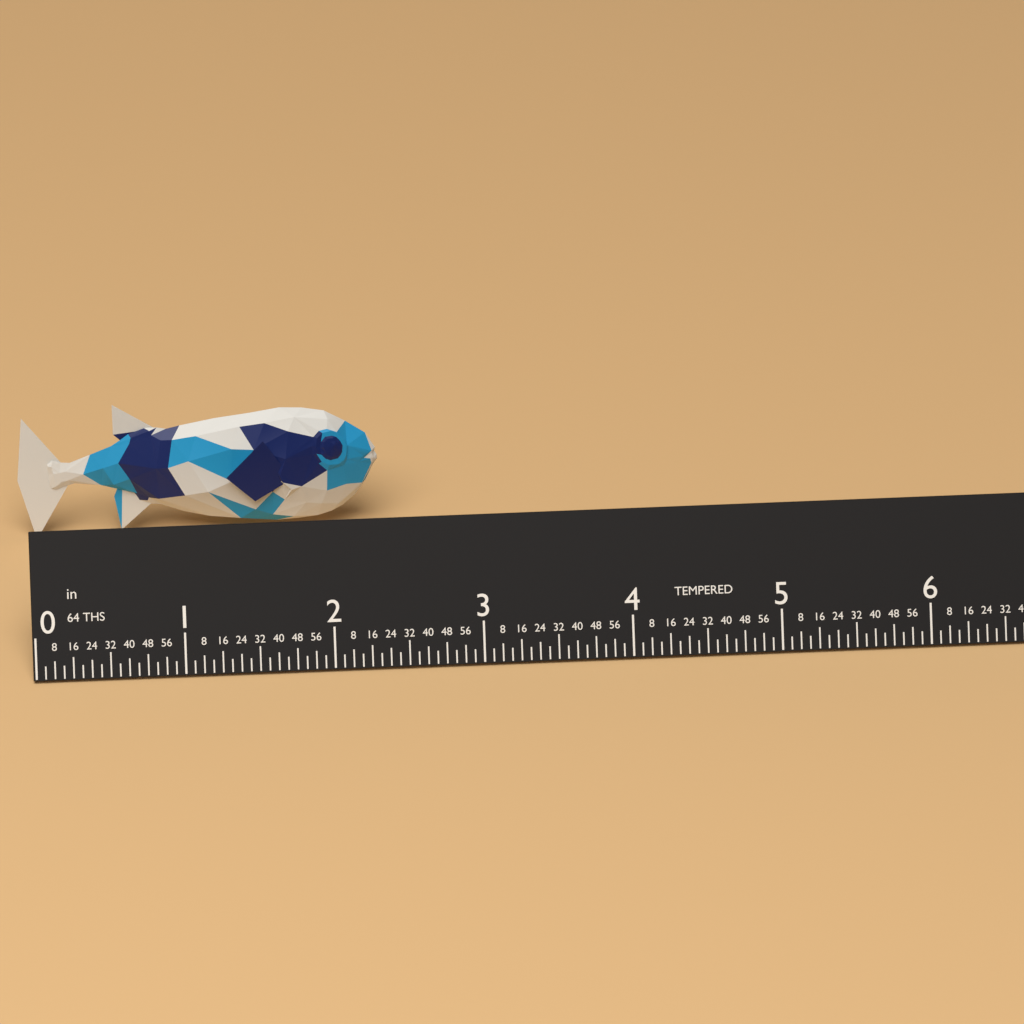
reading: 2.4375 in
